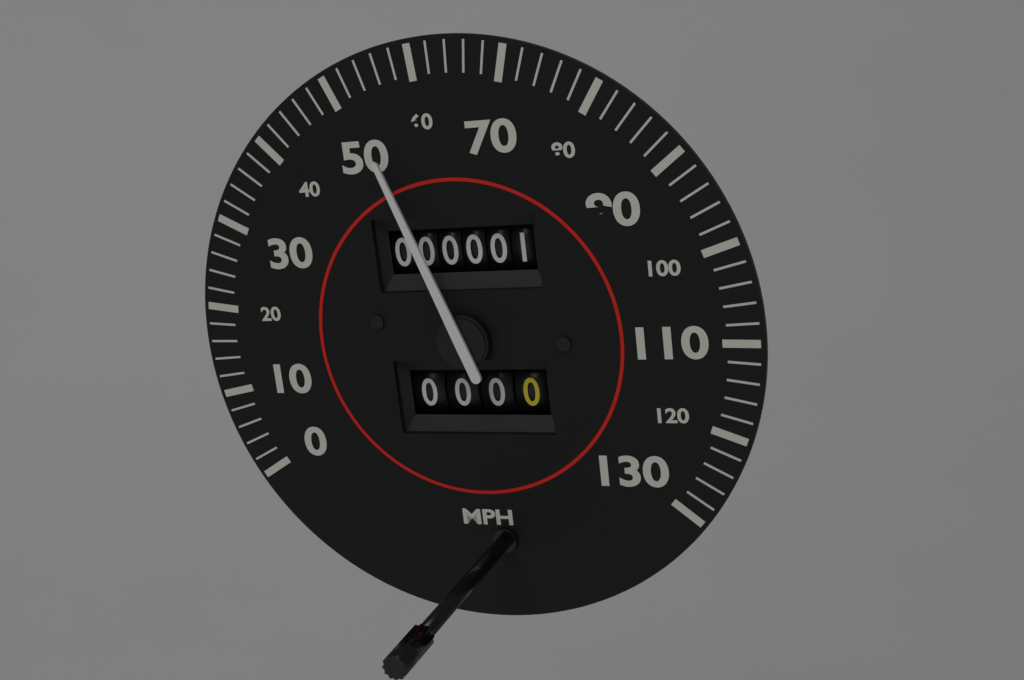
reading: 52 mph
